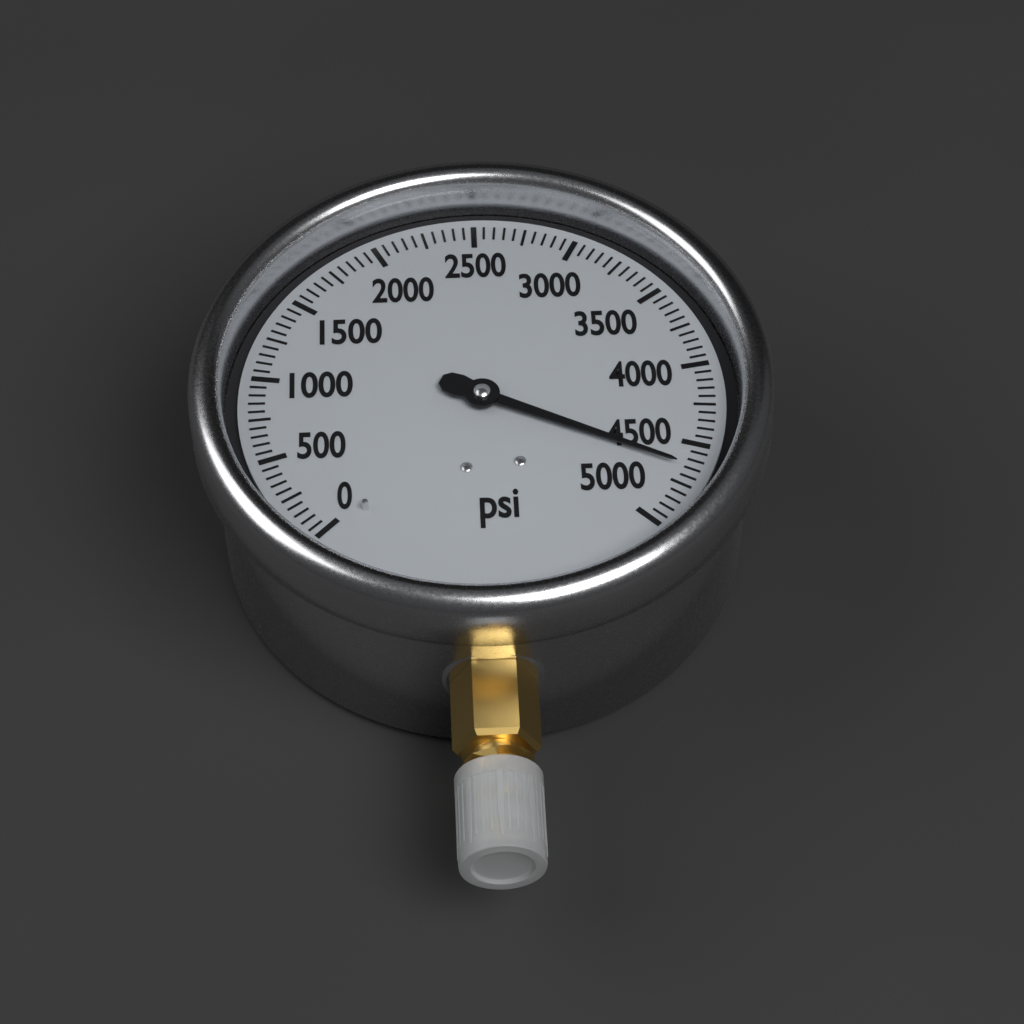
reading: 4650 psi
